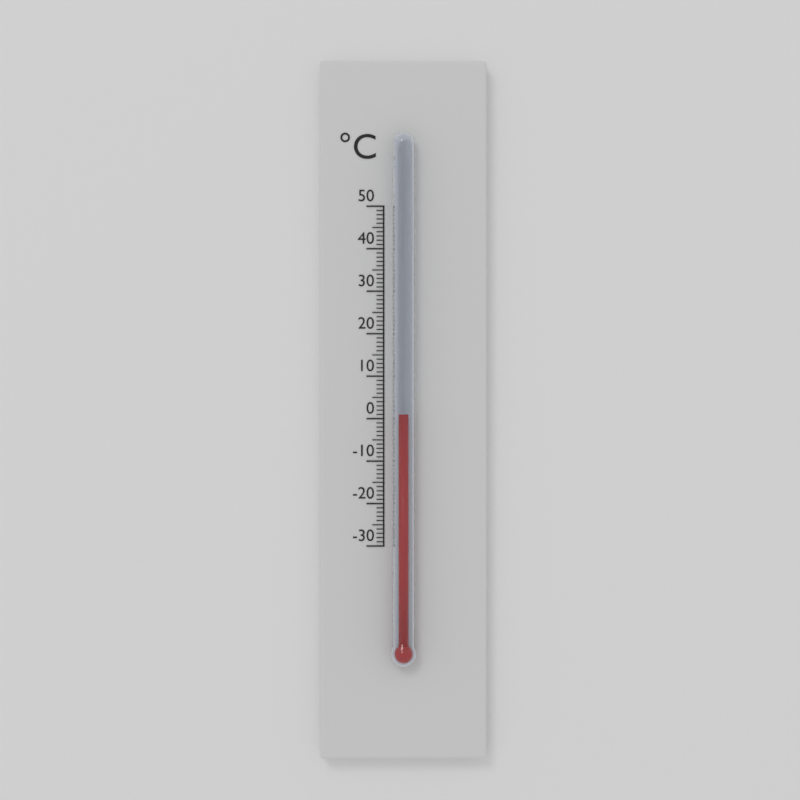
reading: 1 °C
